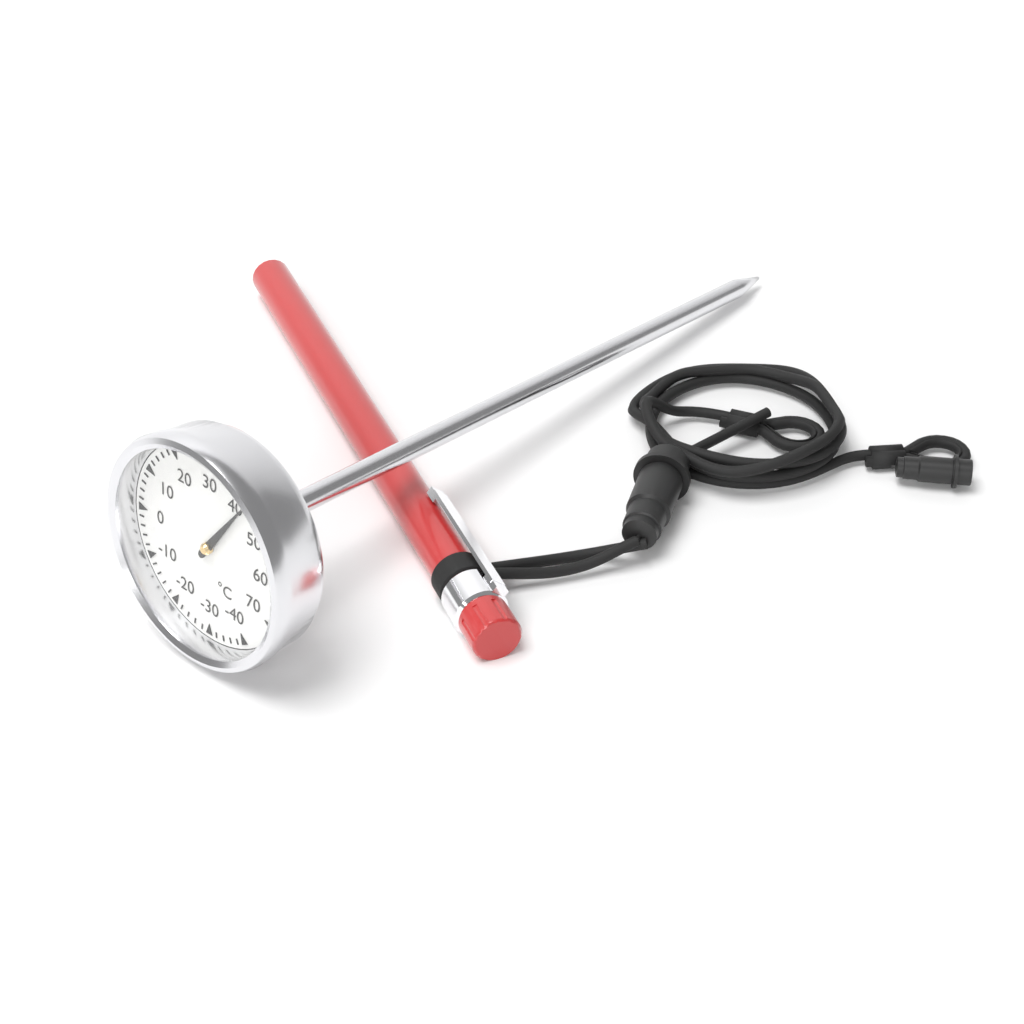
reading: 42 °C
